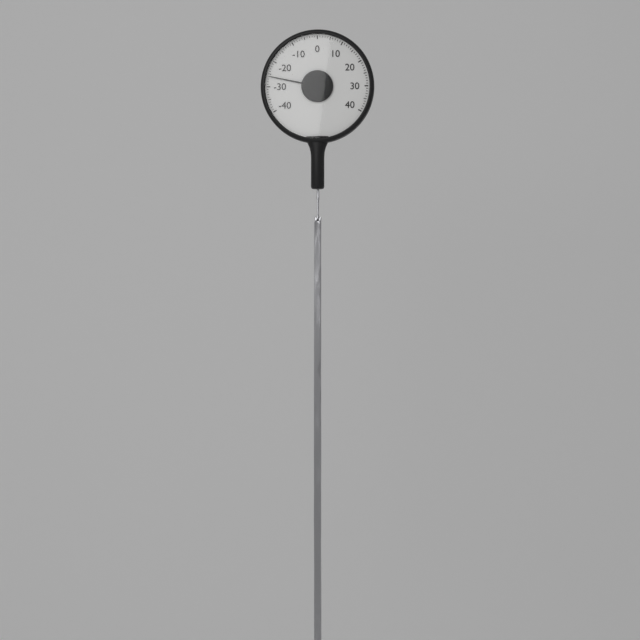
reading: -26 (no unit)
